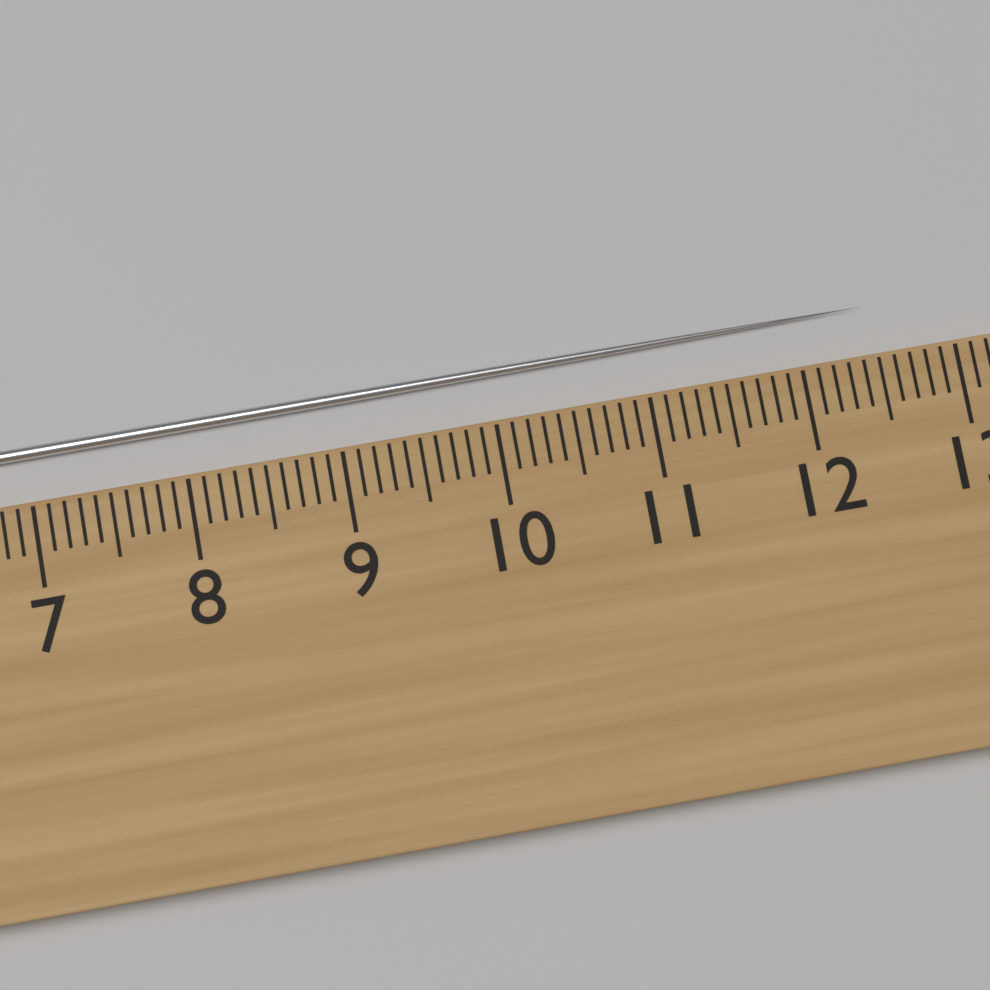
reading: 12.5 cm
